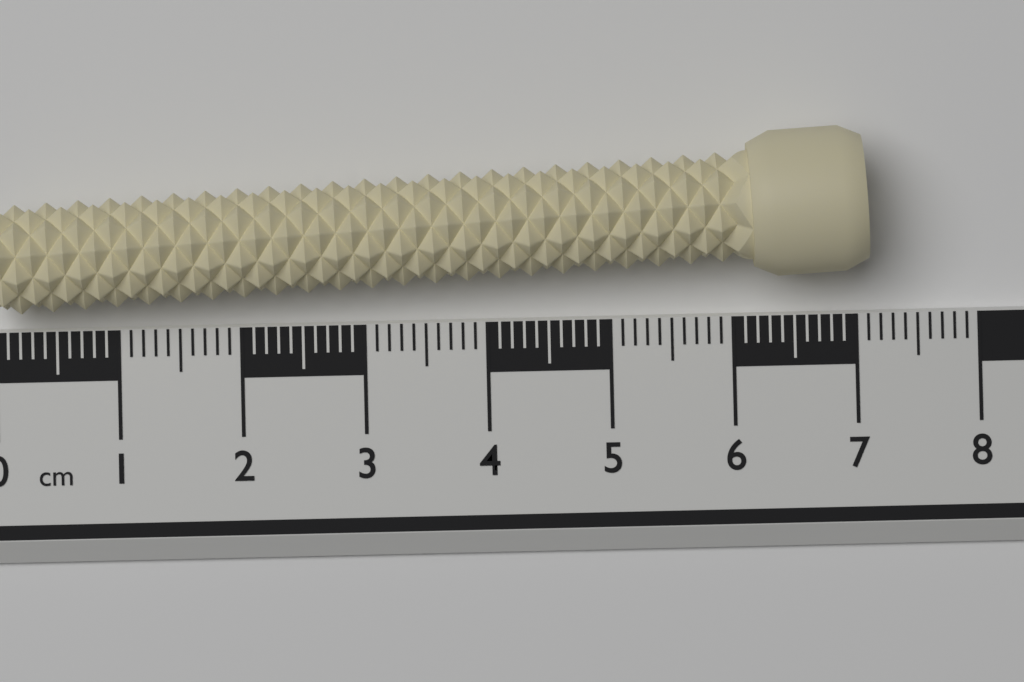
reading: 7.1 cm
